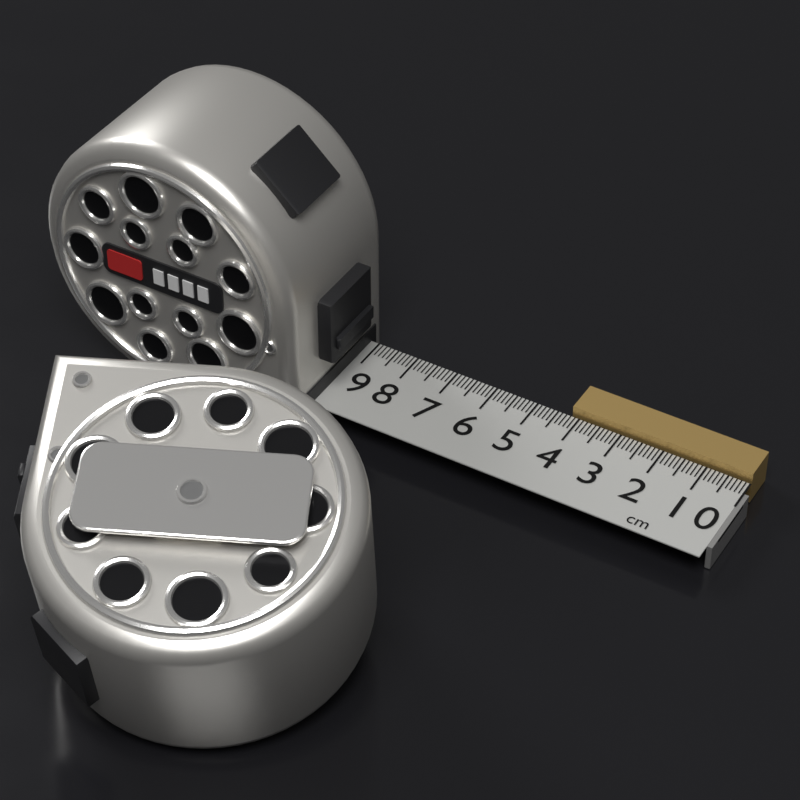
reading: 4.2 cm
